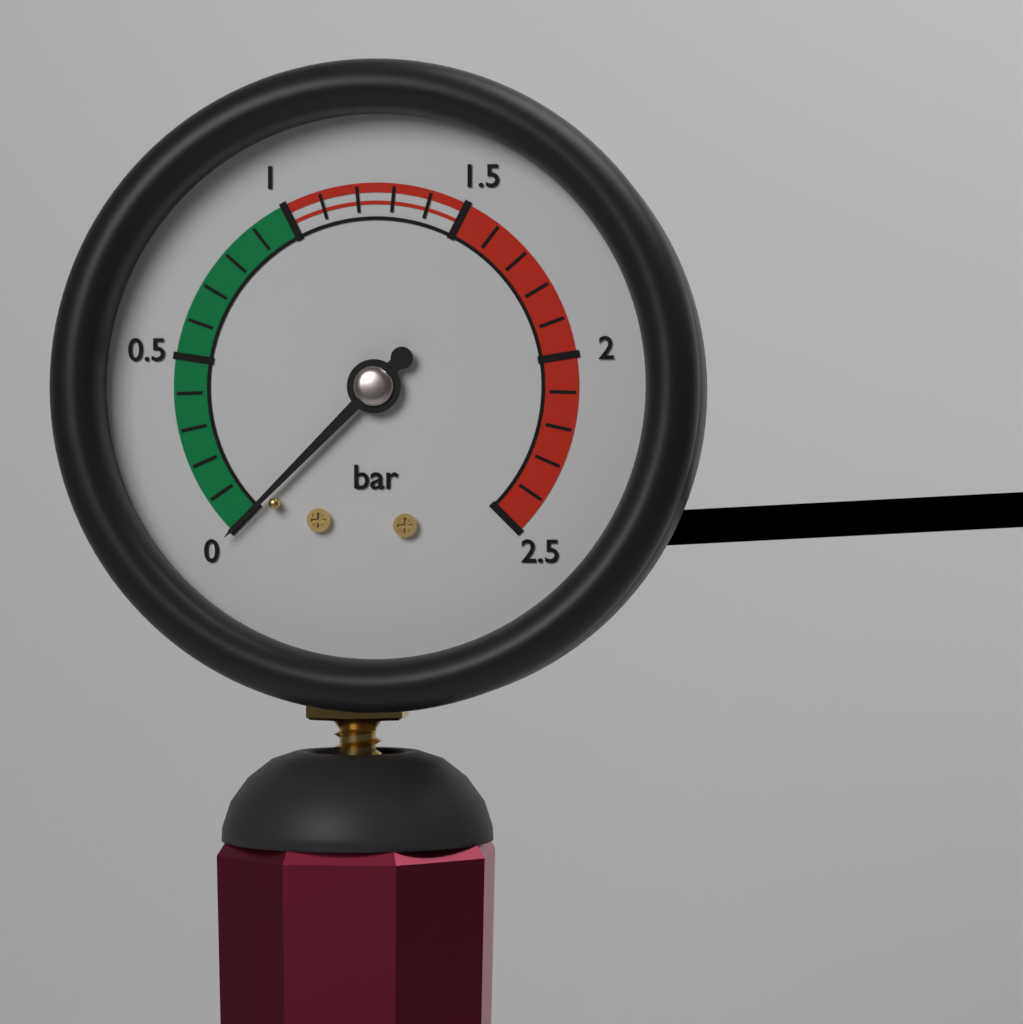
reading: 0.0 bar
